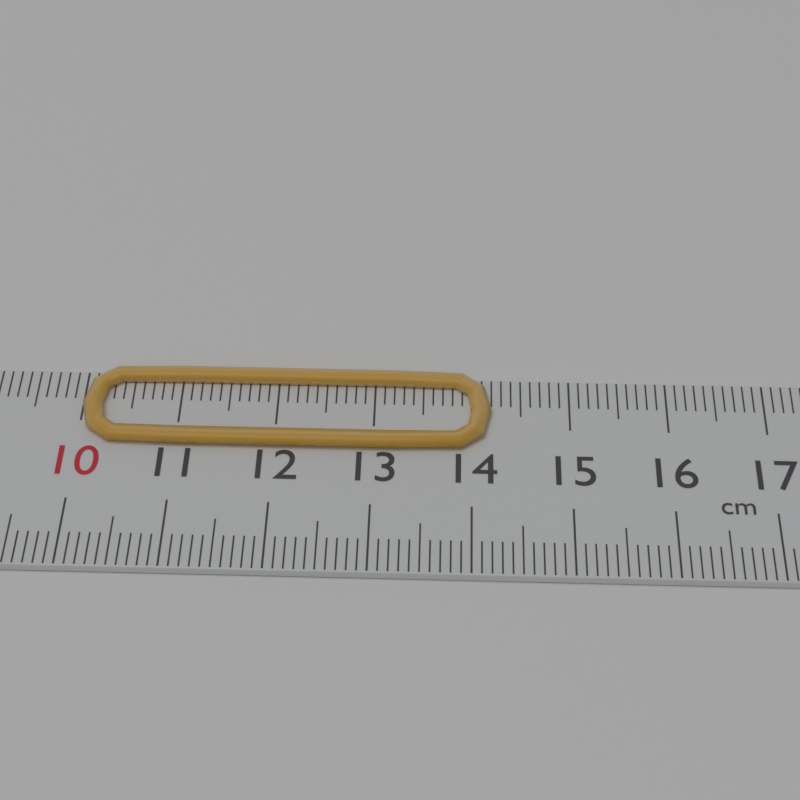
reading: 14.2 cm
